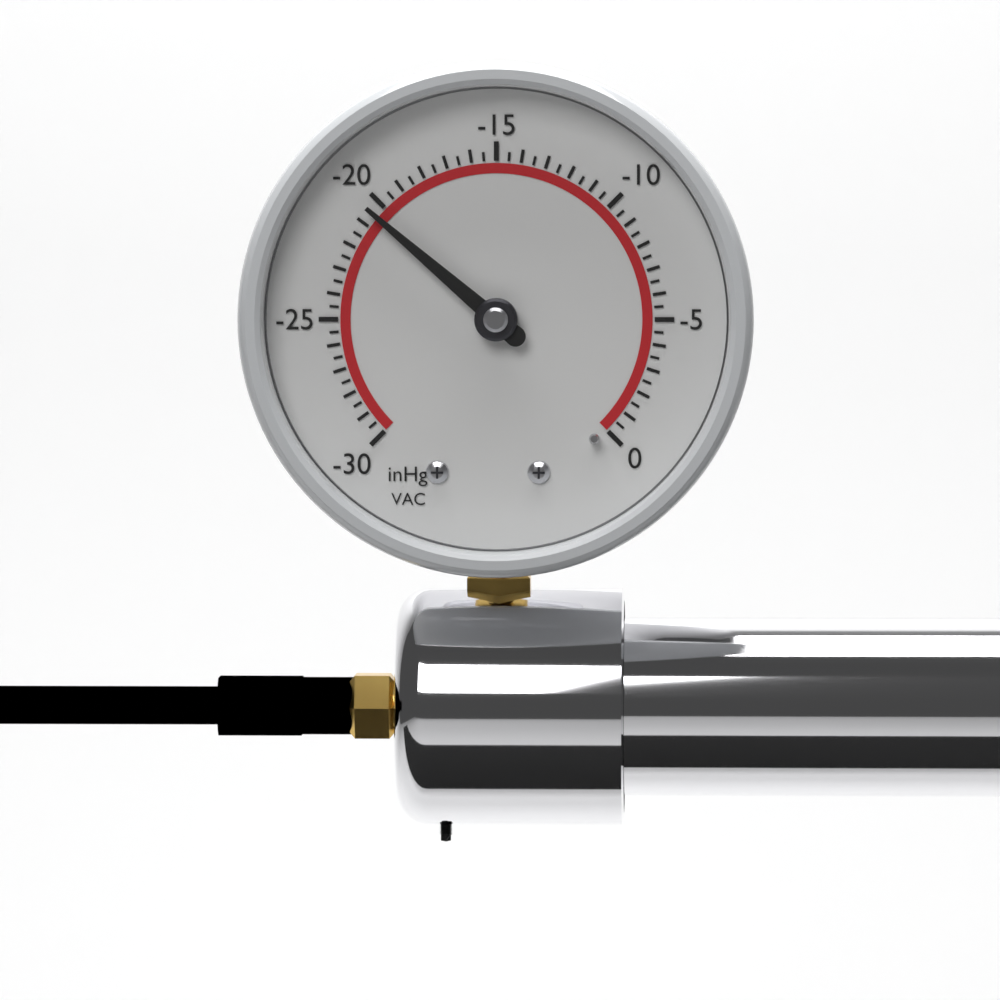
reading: -20.5 inHg
